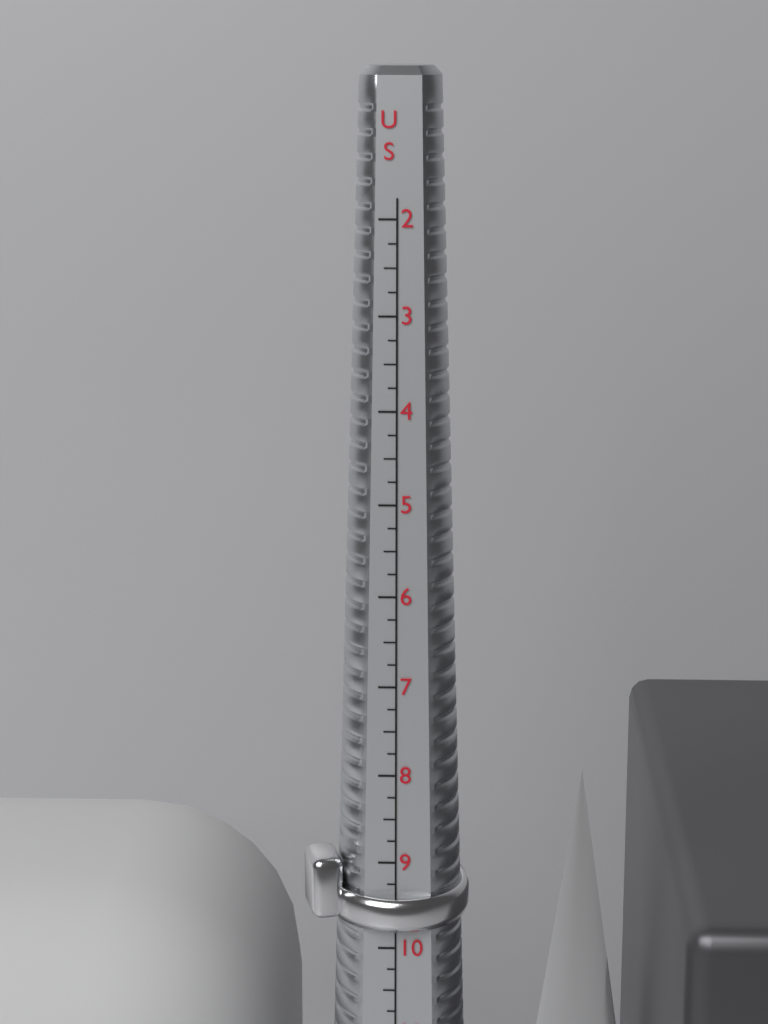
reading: 9.75 US
